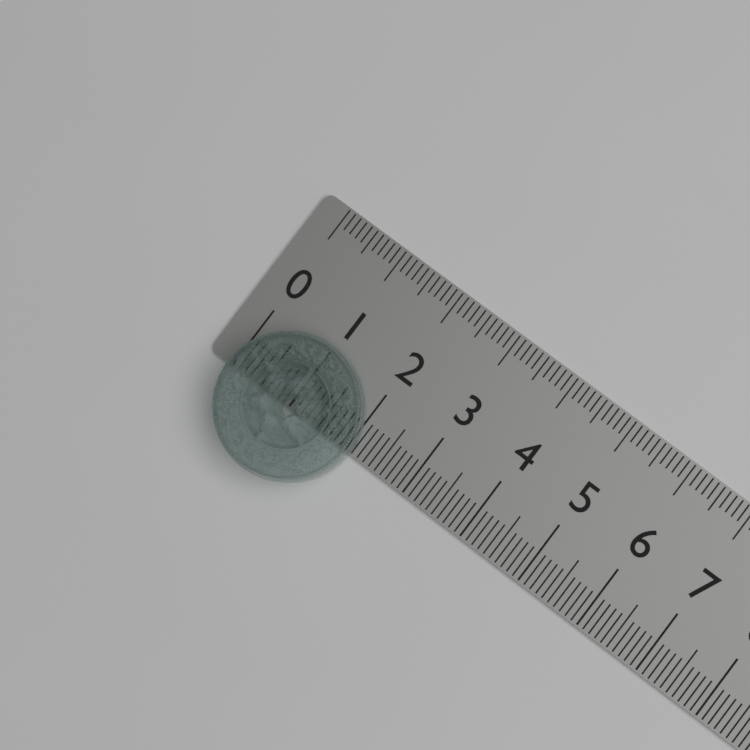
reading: 2.1 (no unit)
